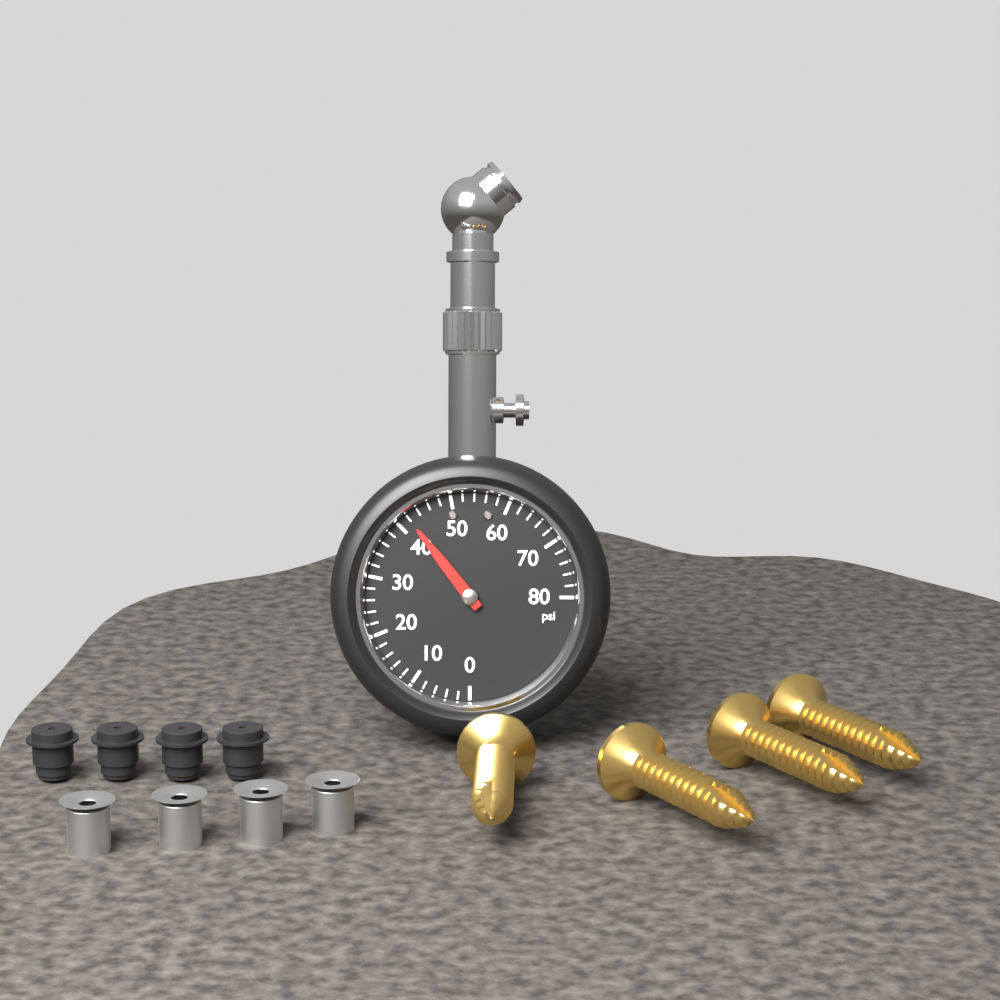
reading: 42 psi
